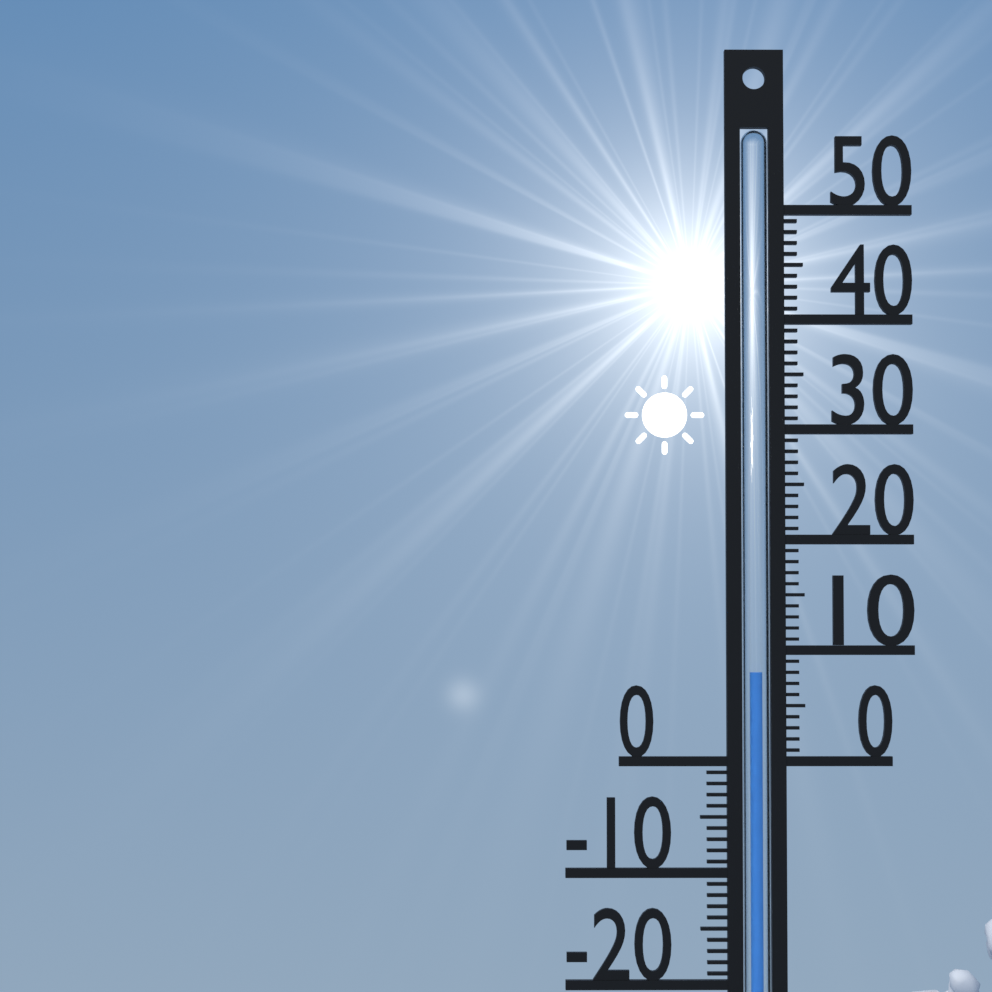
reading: 8 °C
